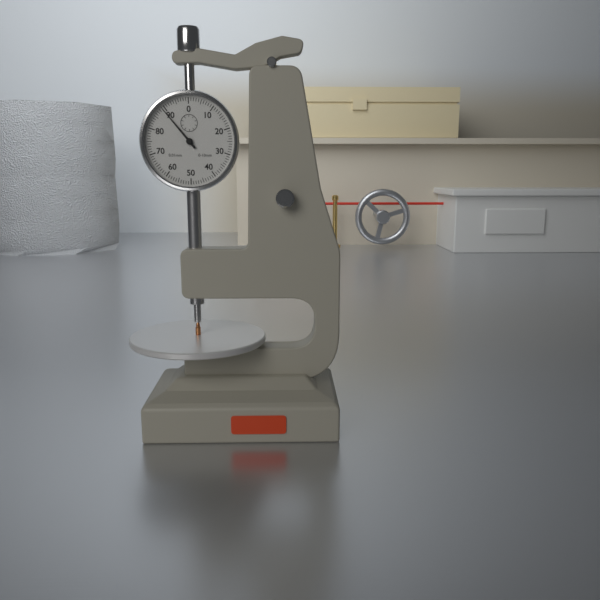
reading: 0.89 mm
